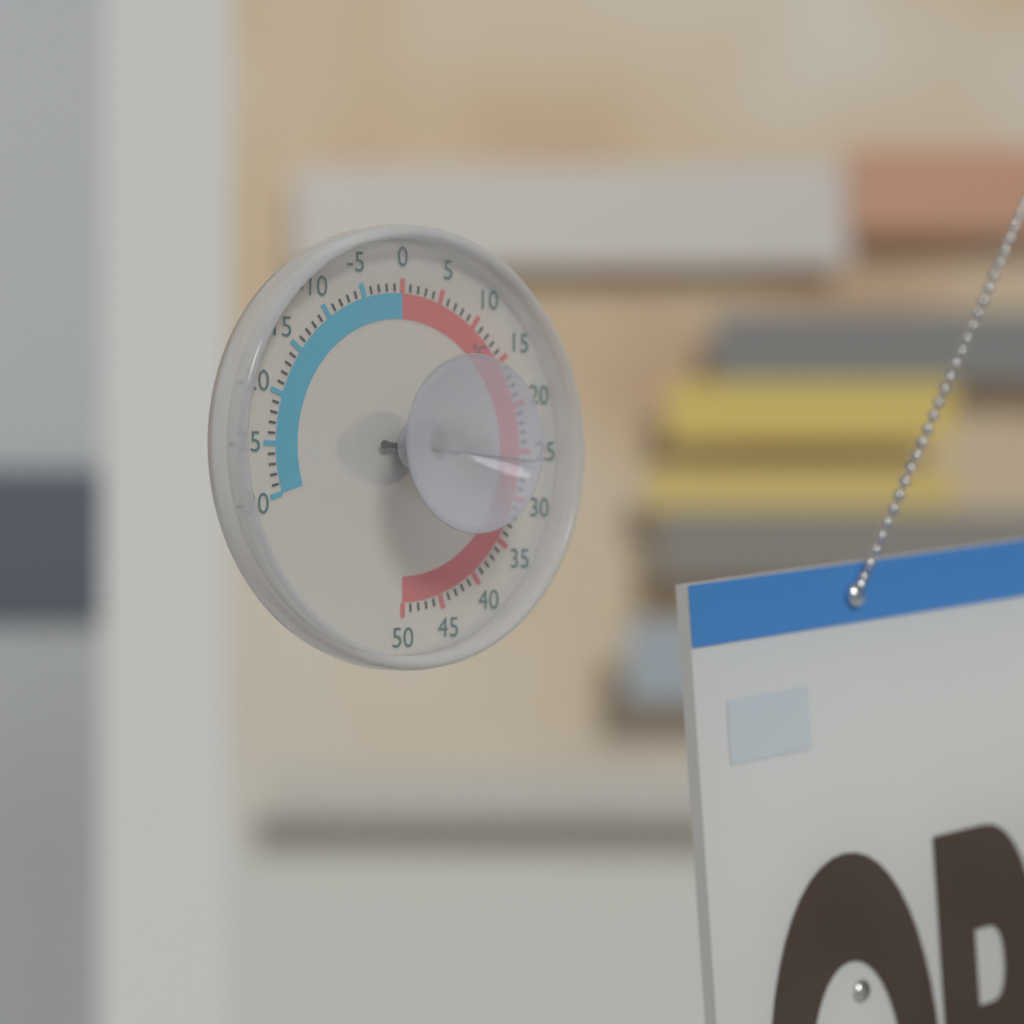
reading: 26 °C
